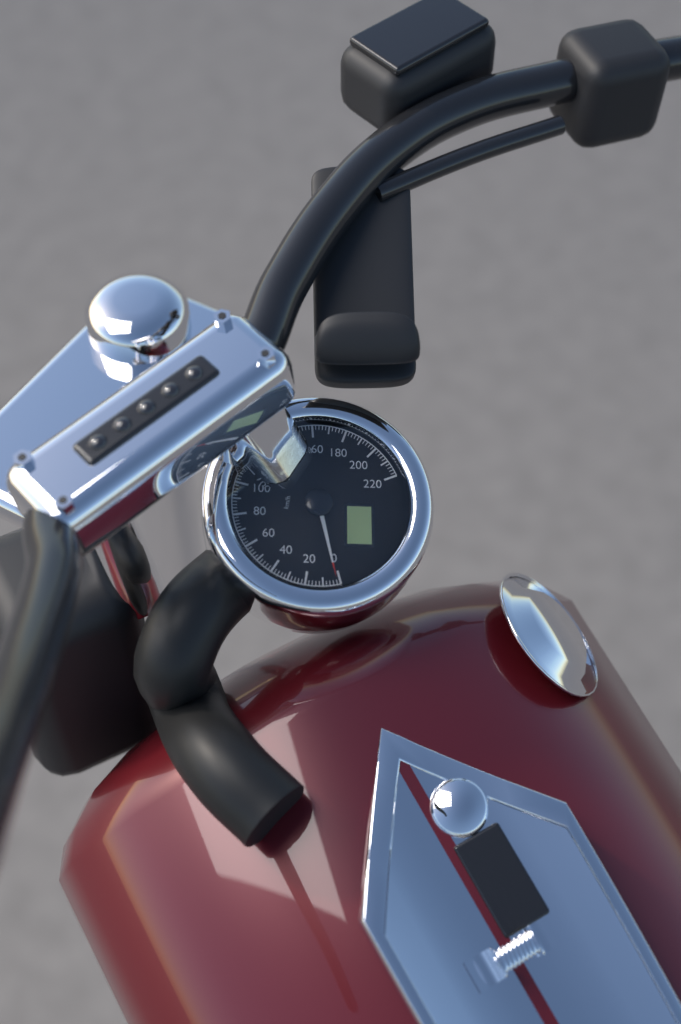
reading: 2 km/h
